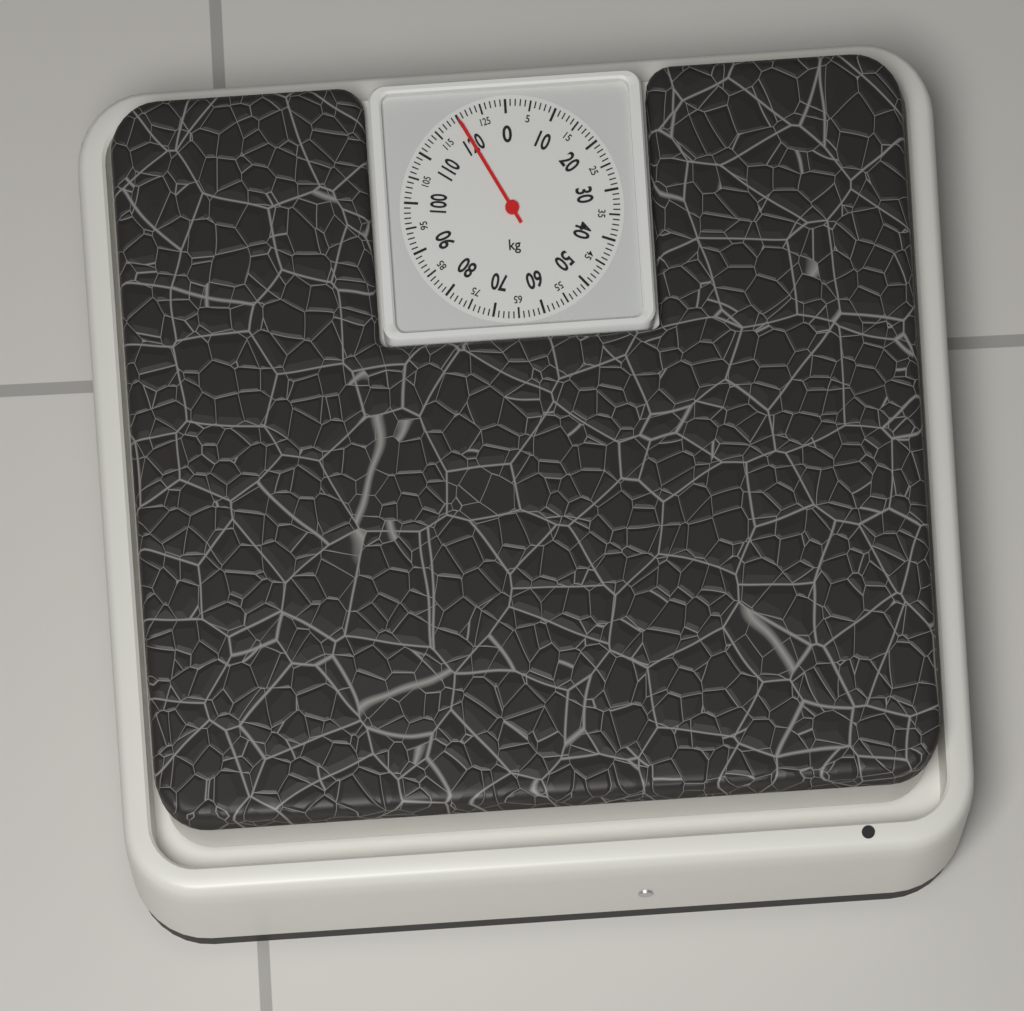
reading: 120 kg
